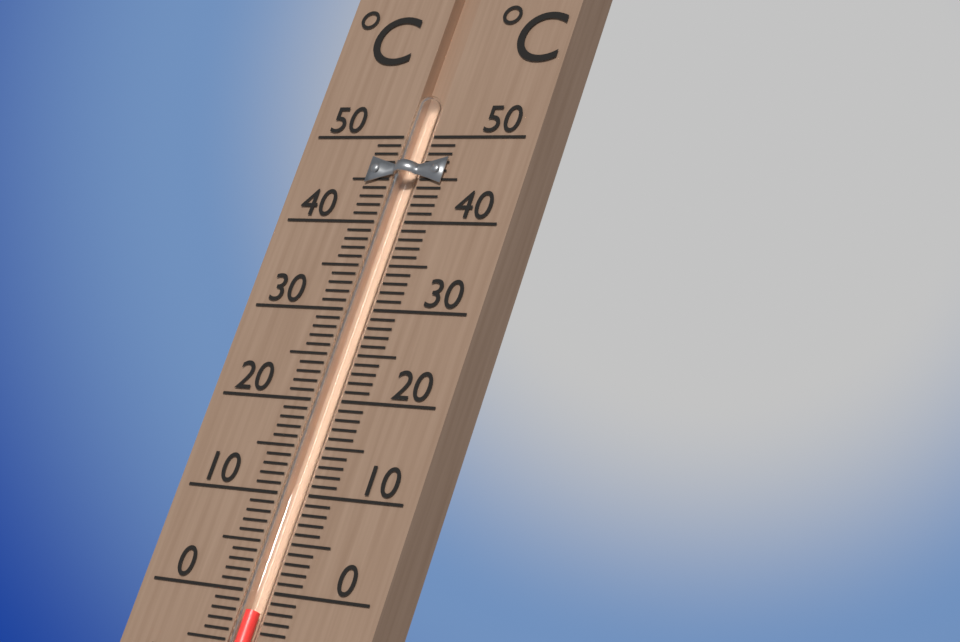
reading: -2 °C
